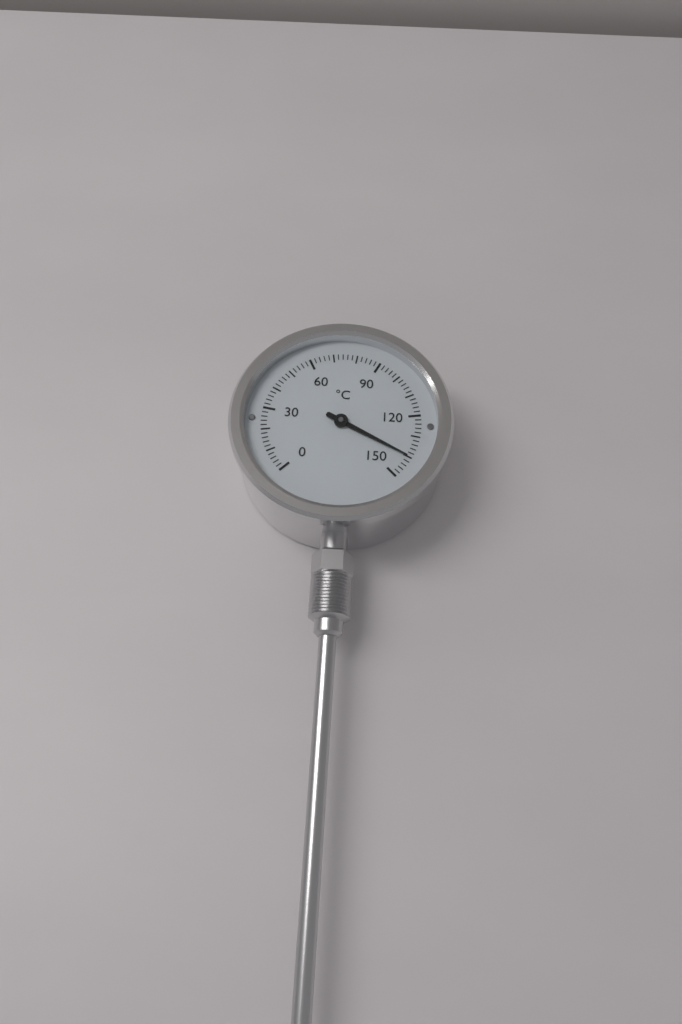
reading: 140 °C
